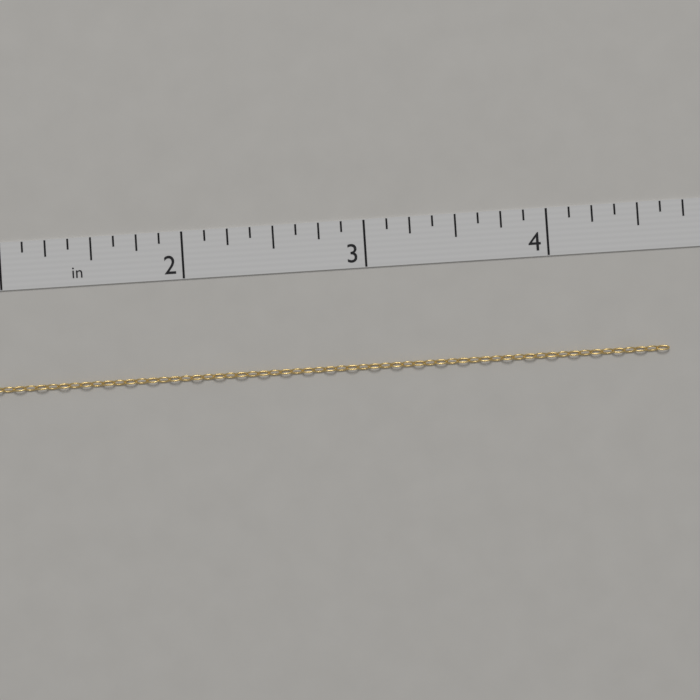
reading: 4.625 in
